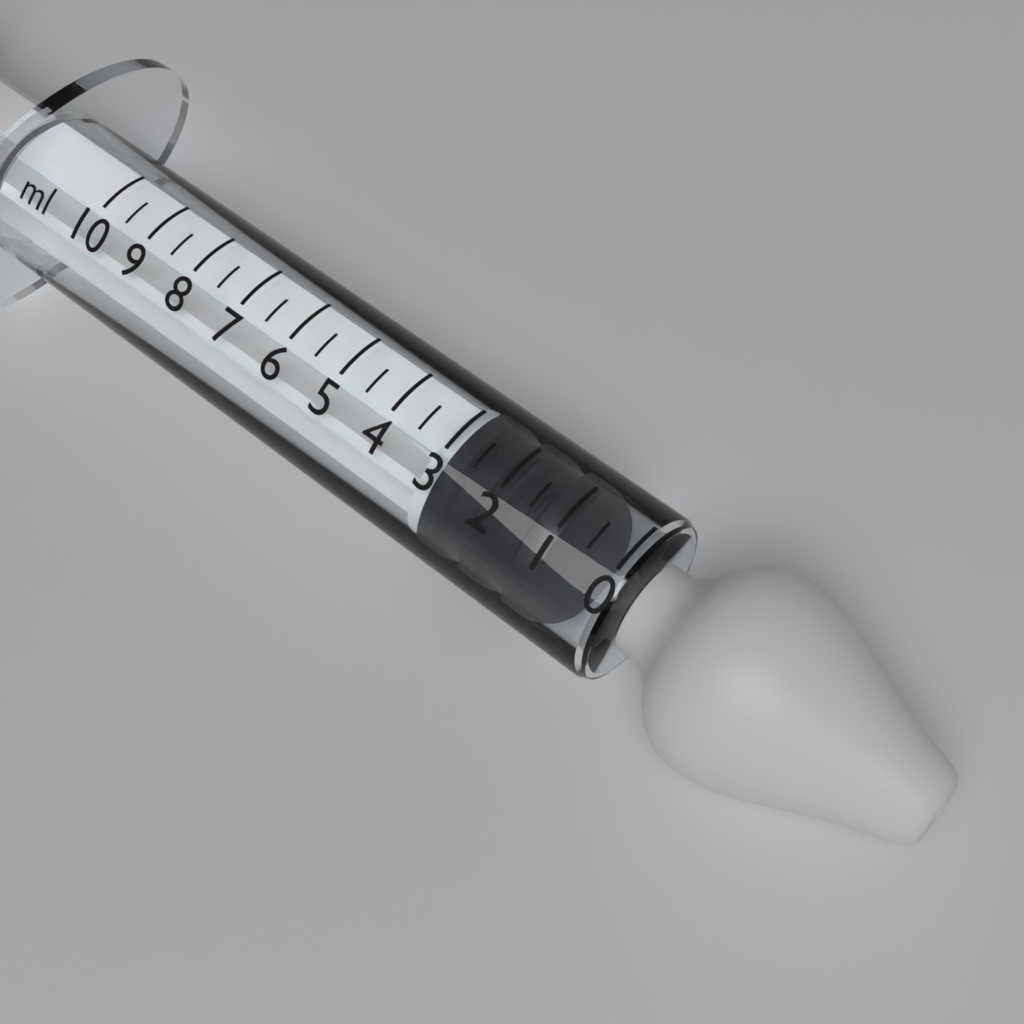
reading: 1.0 ml
